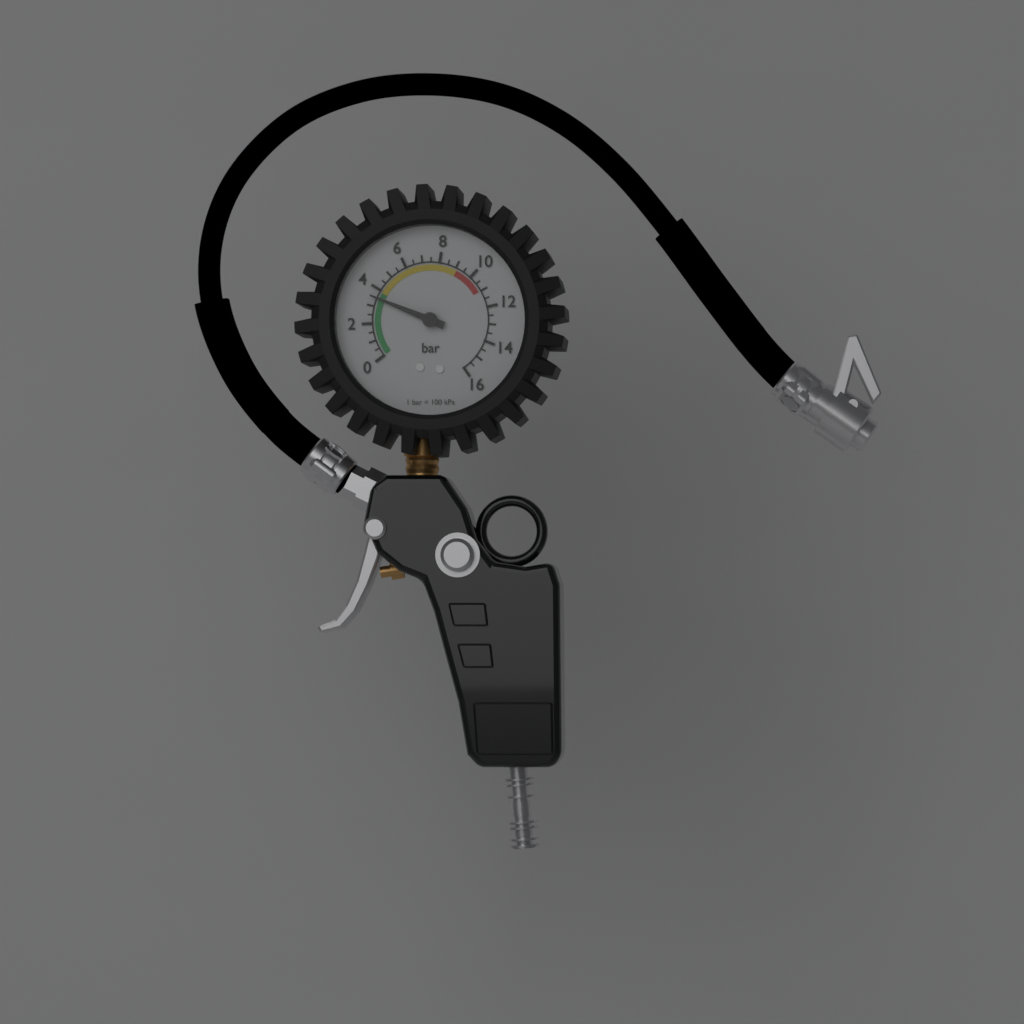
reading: 3.5 bar
